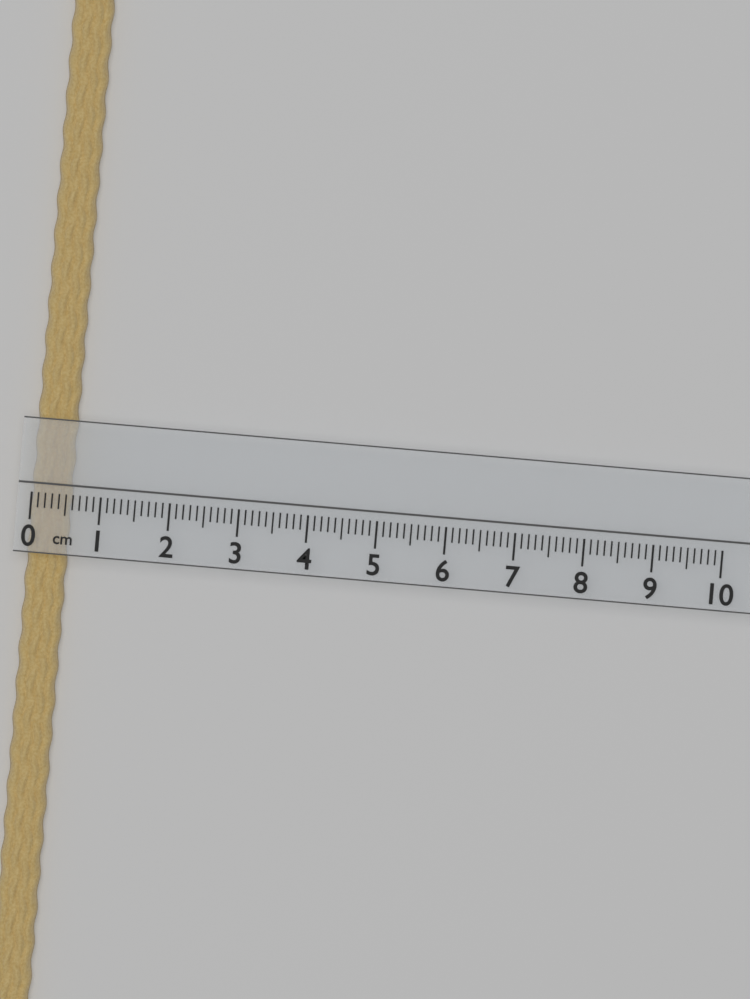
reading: 0.6 cm
